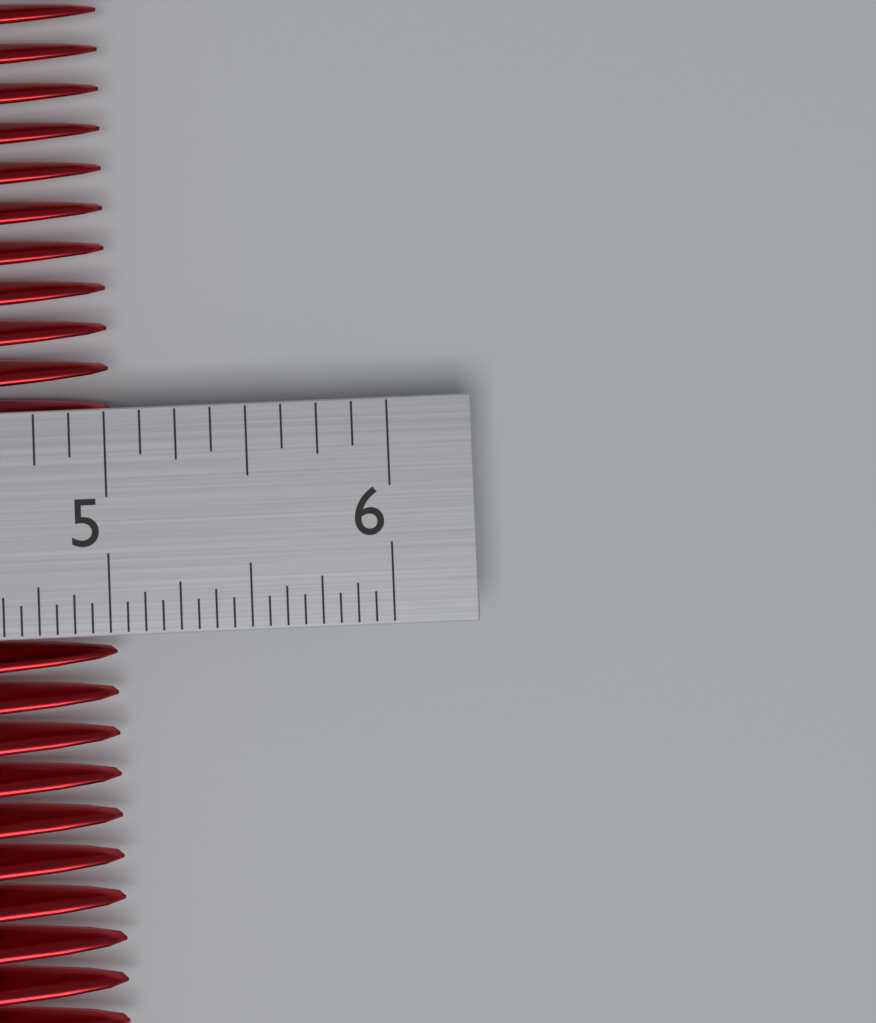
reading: 5.0000 in
